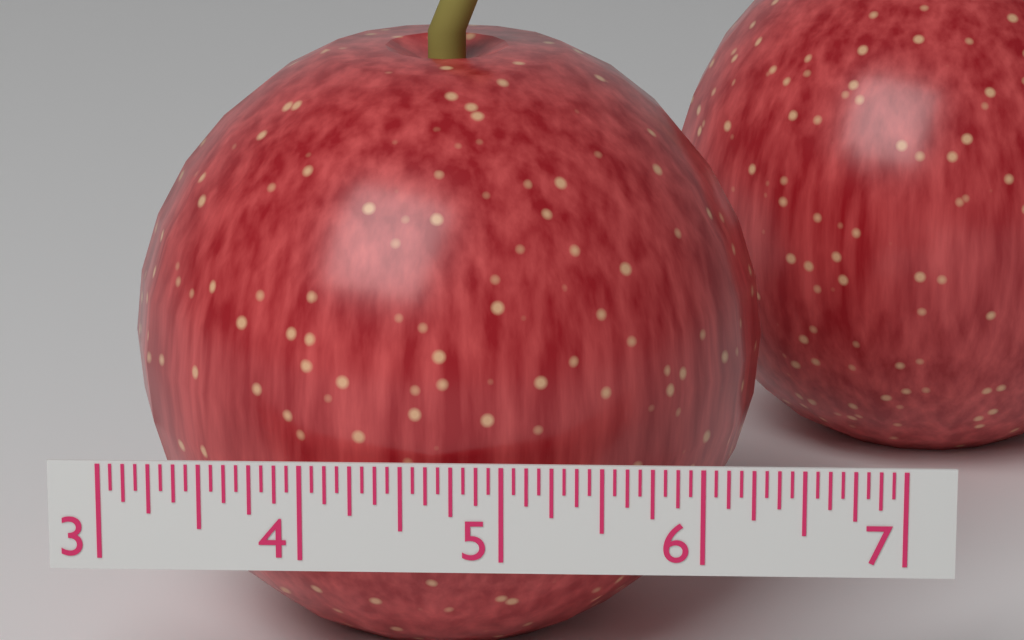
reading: 6.3125 (no unit)
